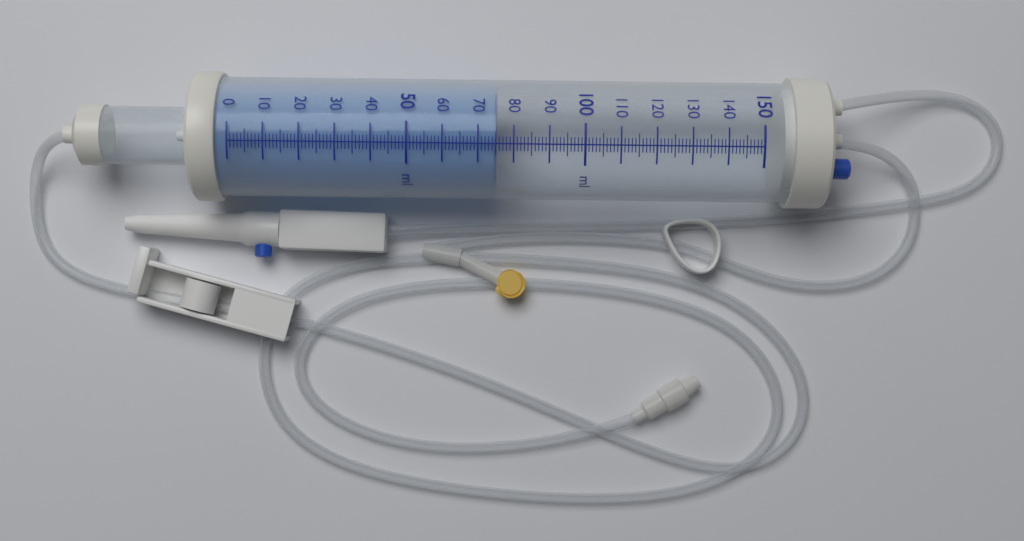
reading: 75 ml
